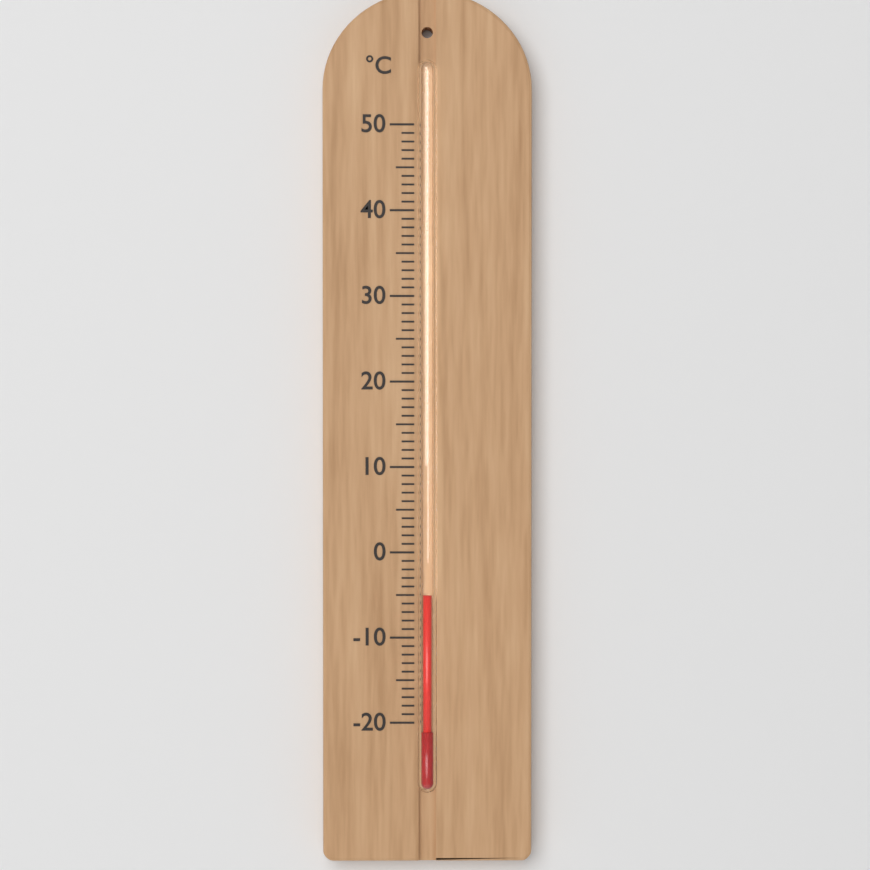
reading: -5 °C
